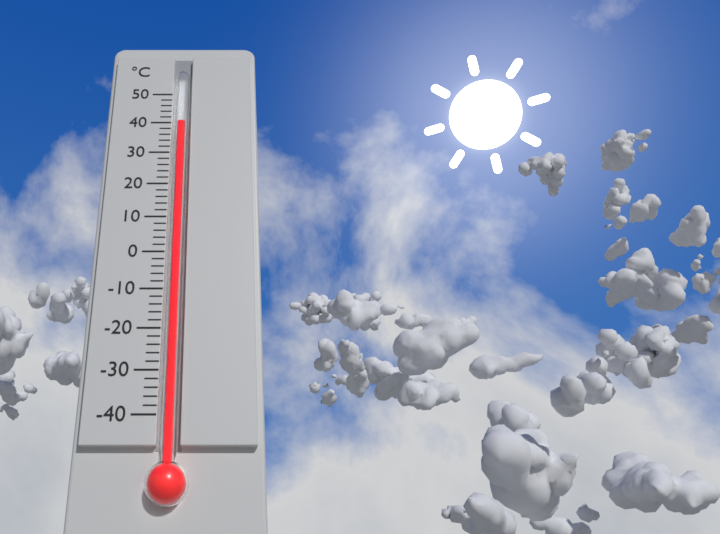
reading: 40 °C
